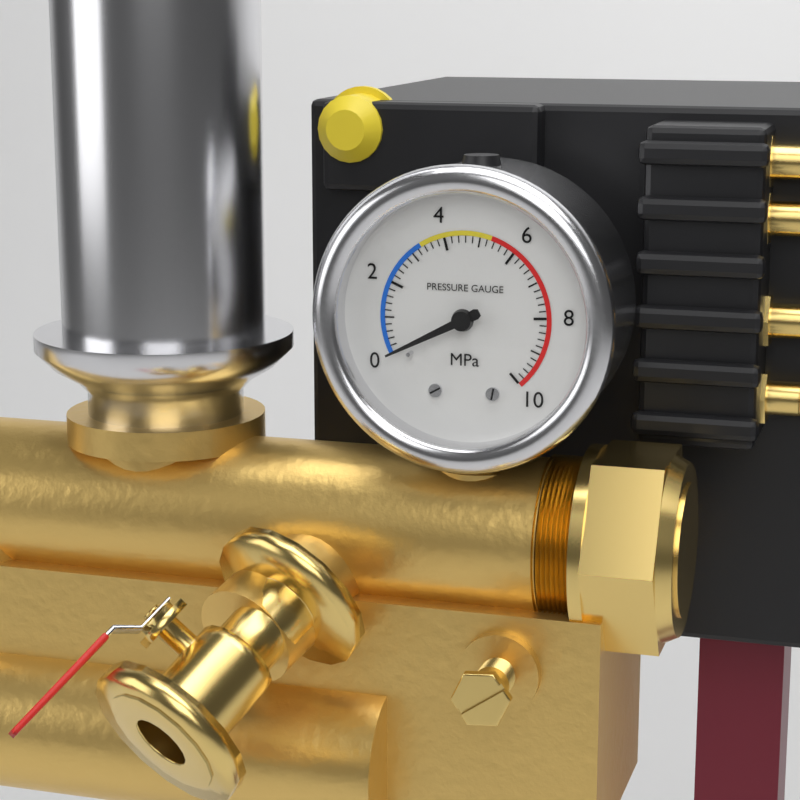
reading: 0.0 MPa
